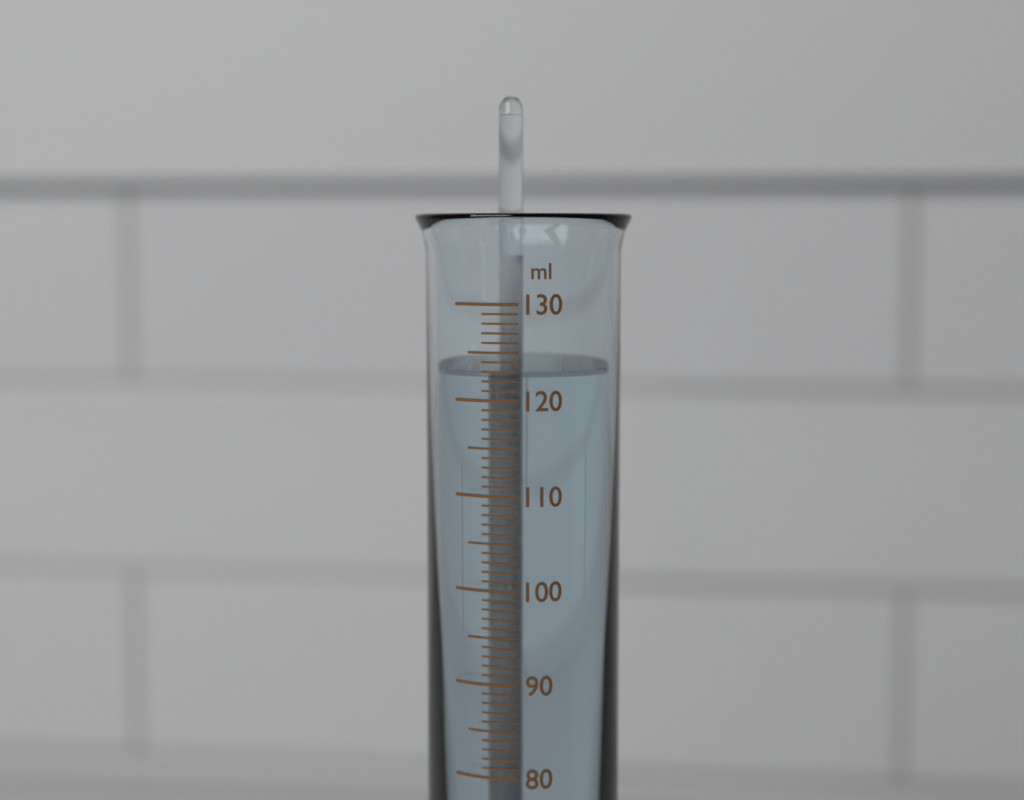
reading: 123 ml
